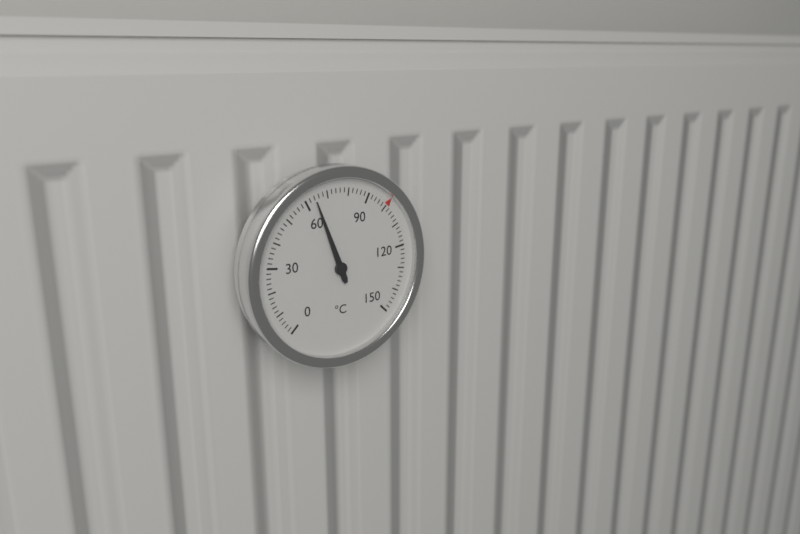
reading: 64 °C
